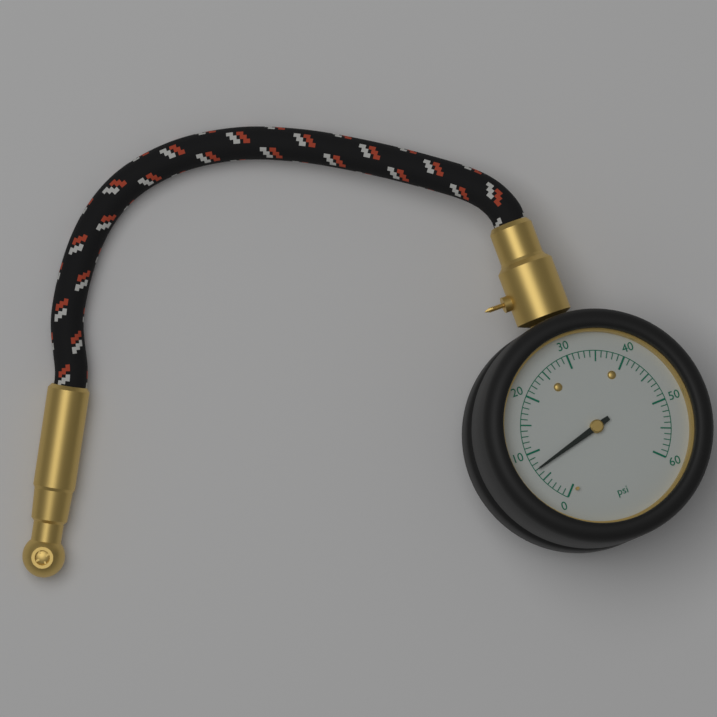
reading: 7 psi
